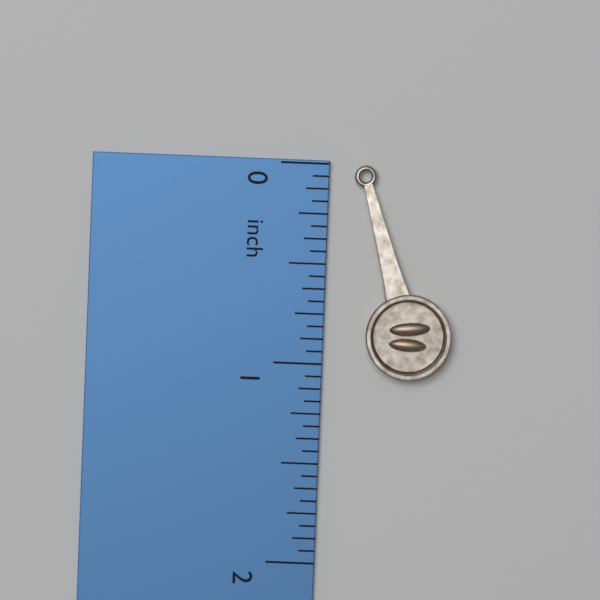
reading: 1.0625 inch
